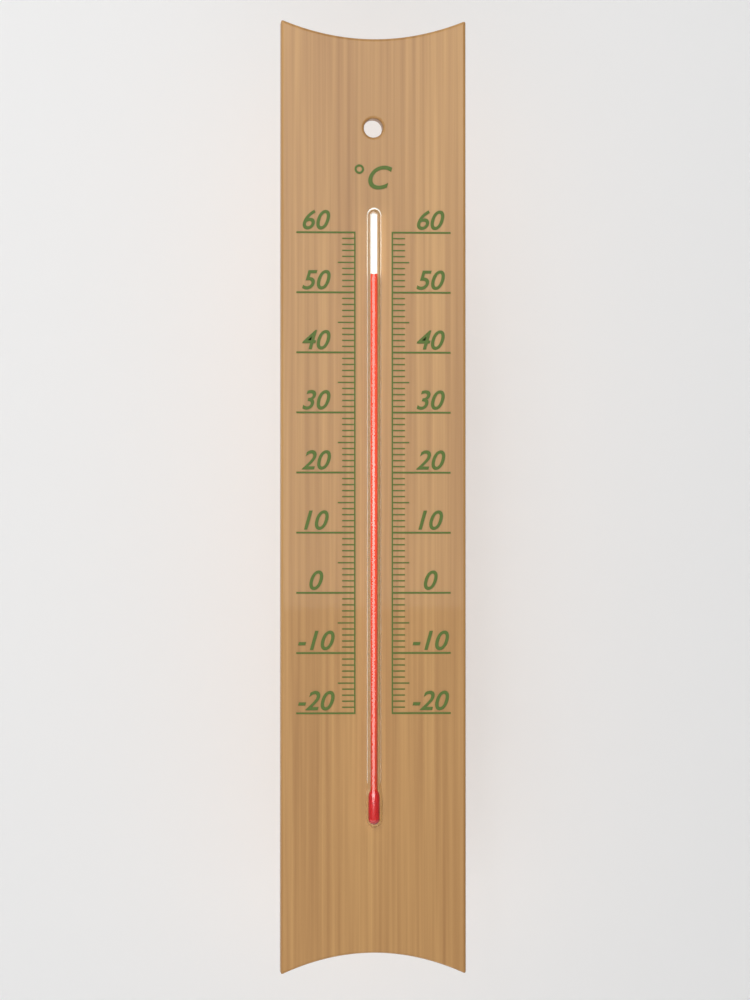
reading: 53 °C
